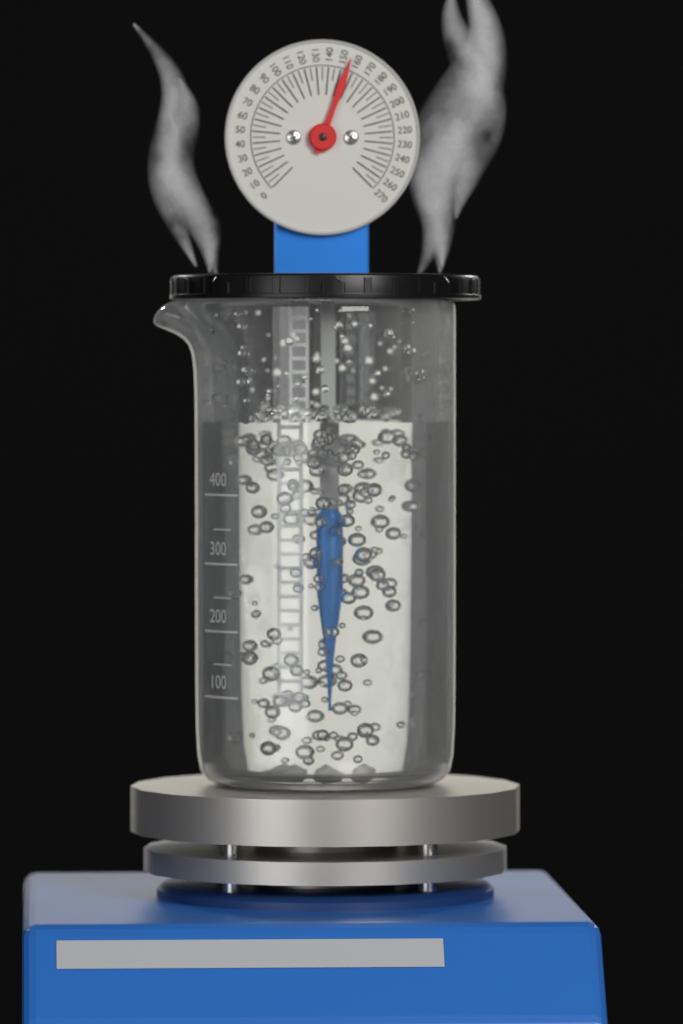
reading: 155 (no unit)
